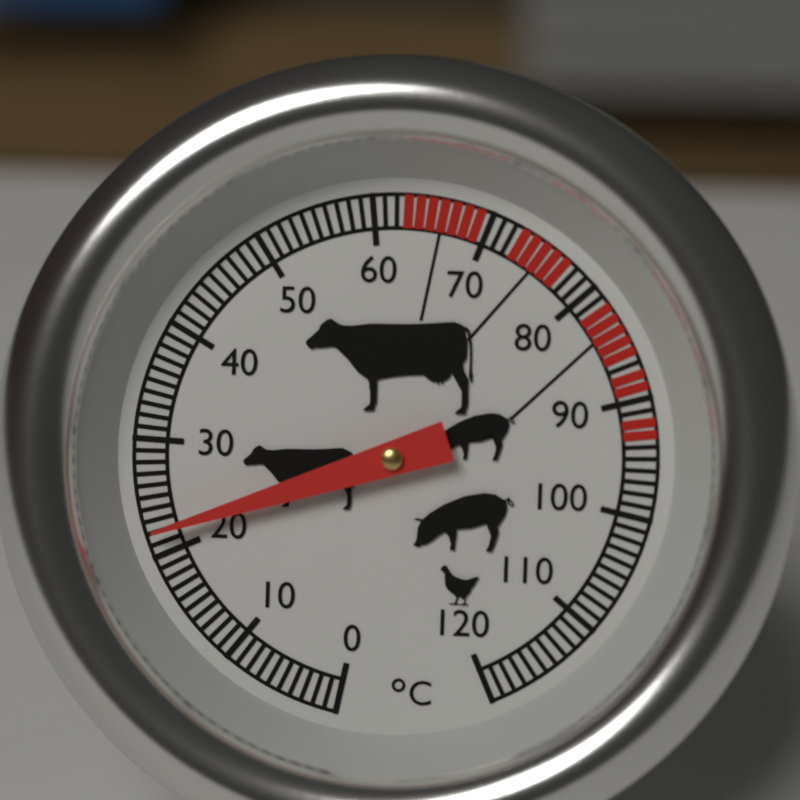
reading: 22 °C
